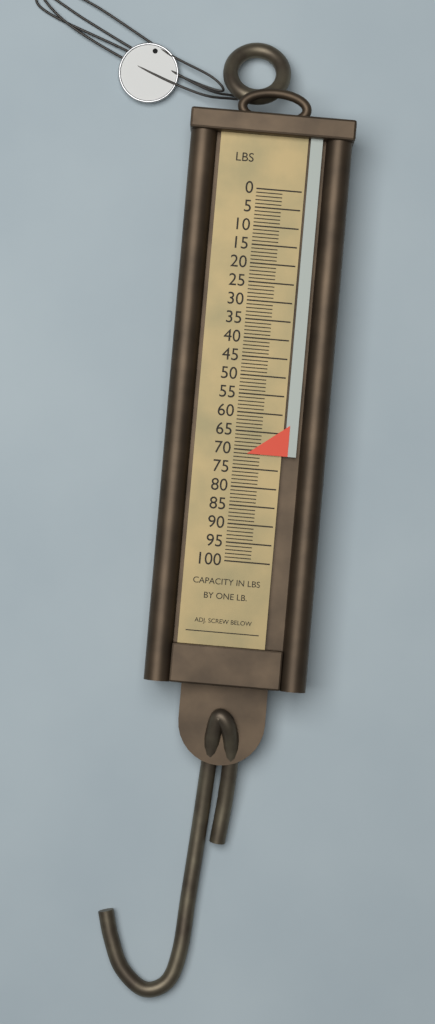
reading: 71 lb
